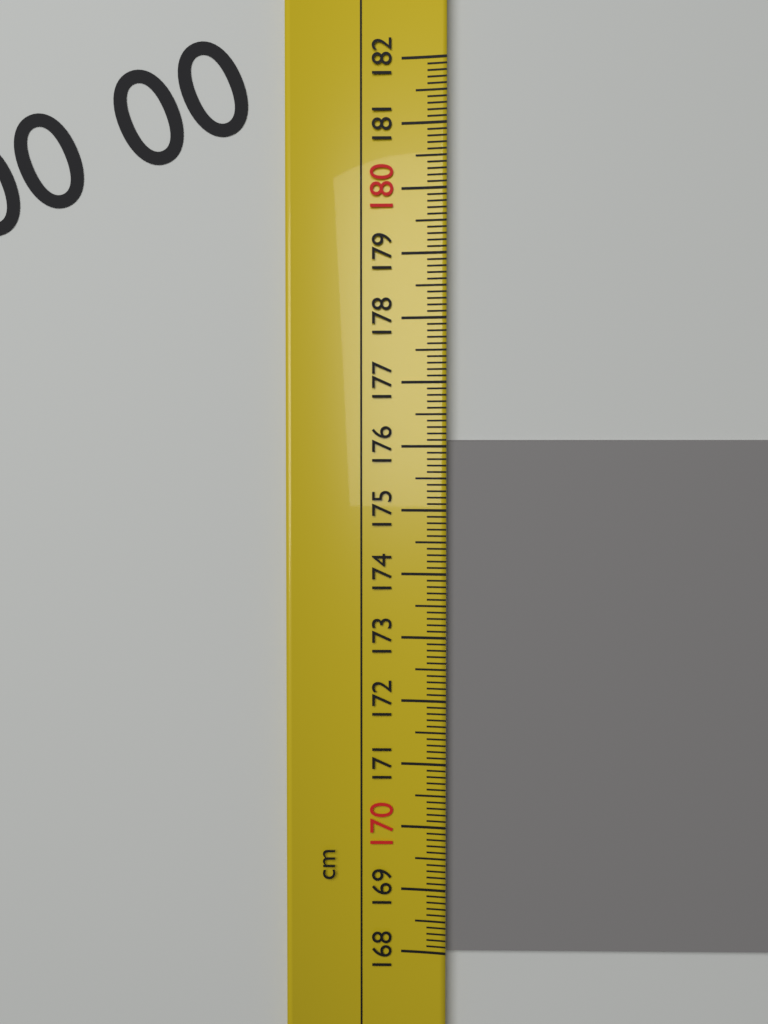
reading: 176.1 cm
